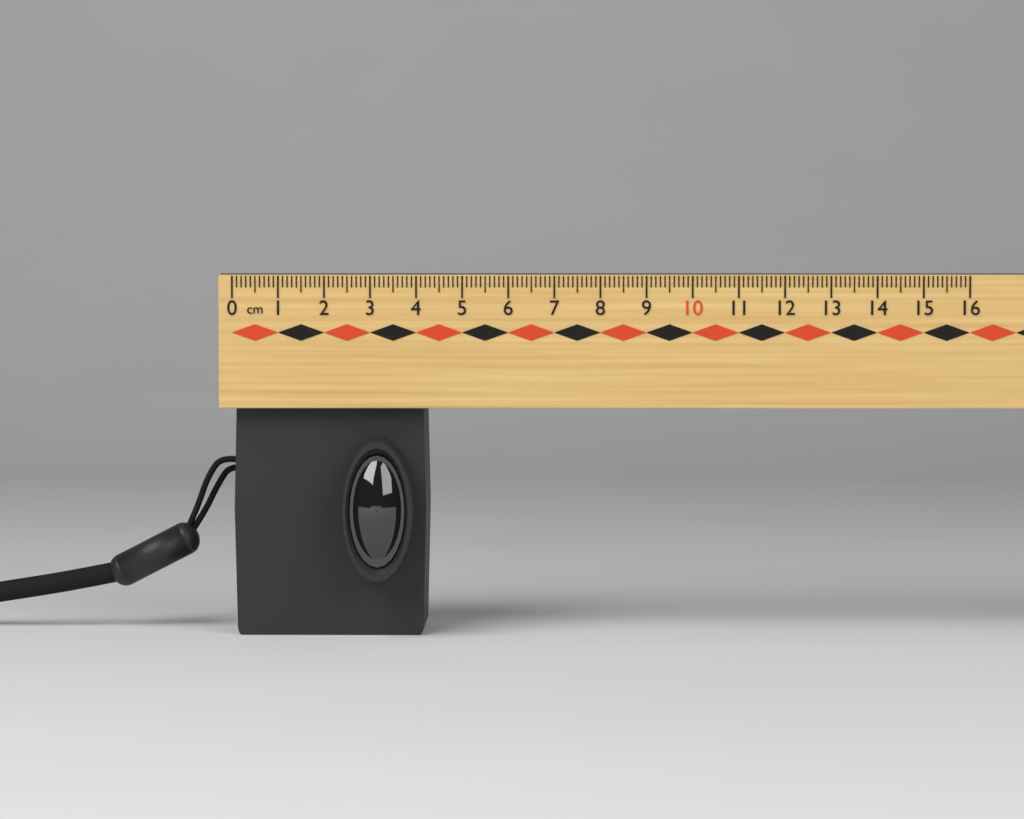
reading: 4.2 cm
